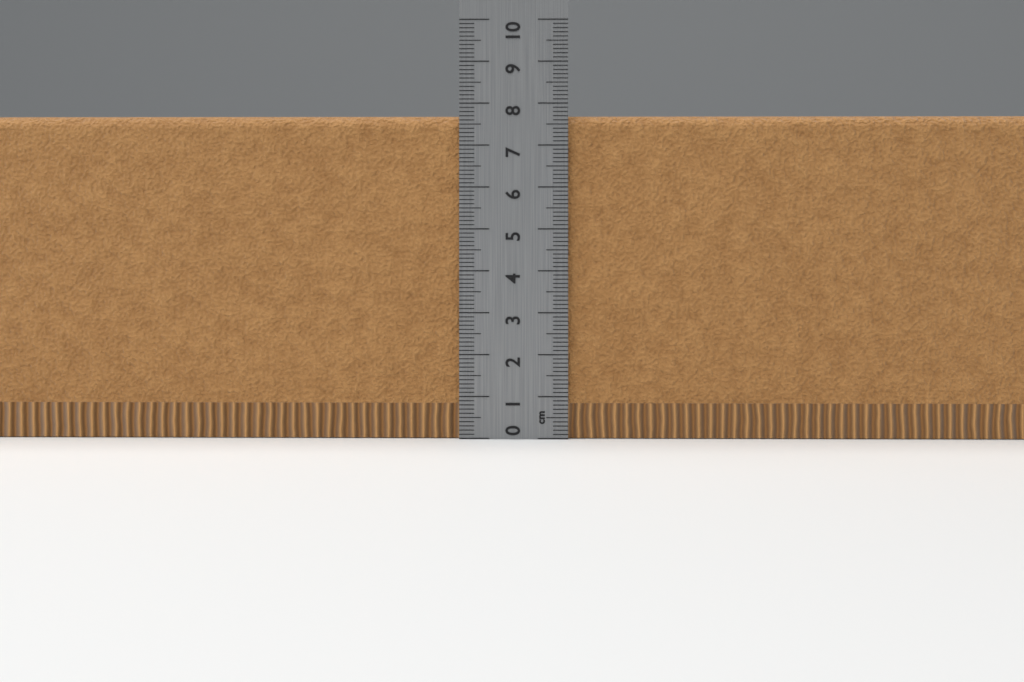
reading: 7.7 cm
